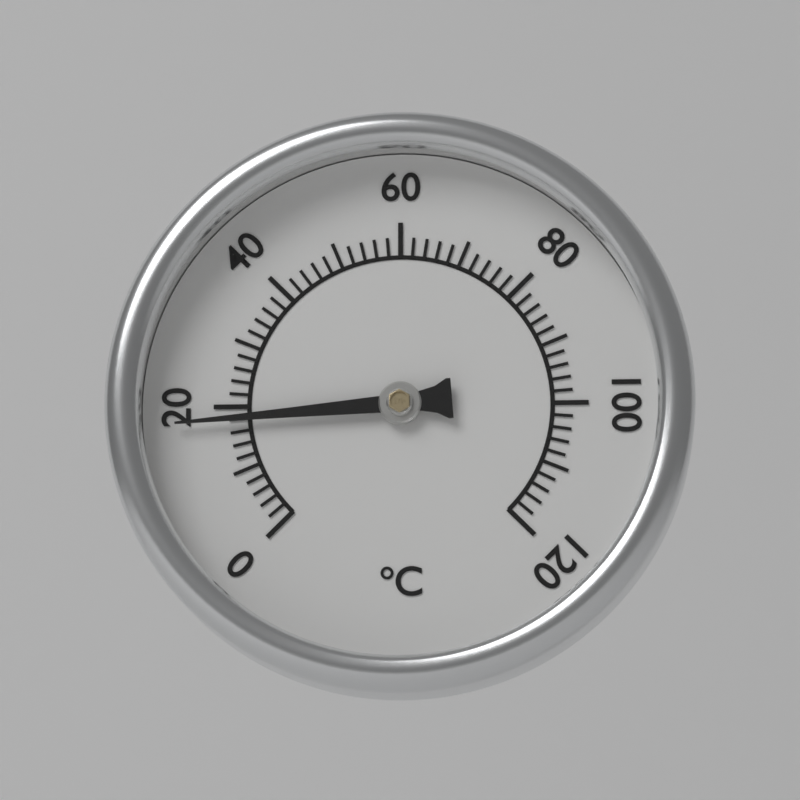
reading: 18 °C
